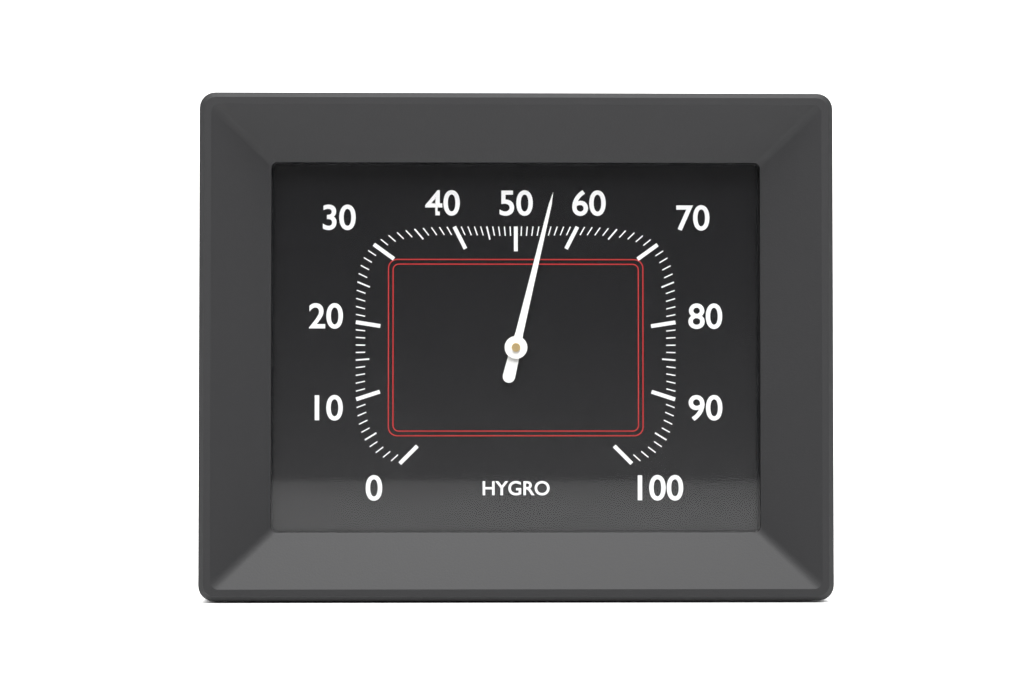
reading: 55 %
